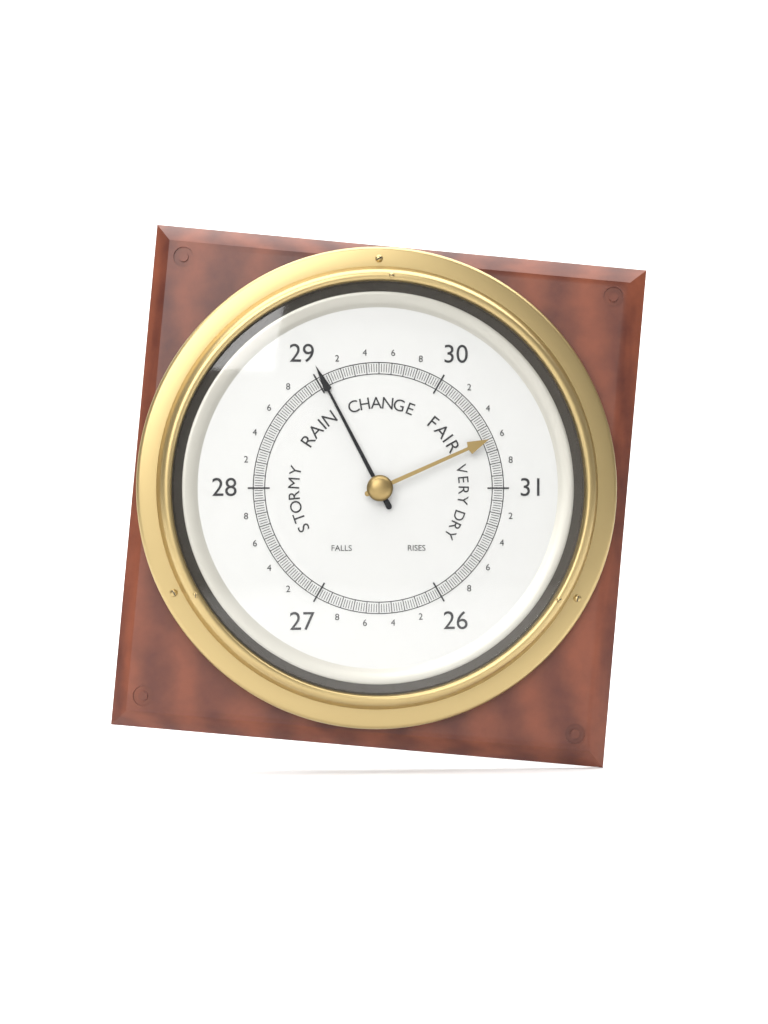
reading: 29.04 (no unit)
